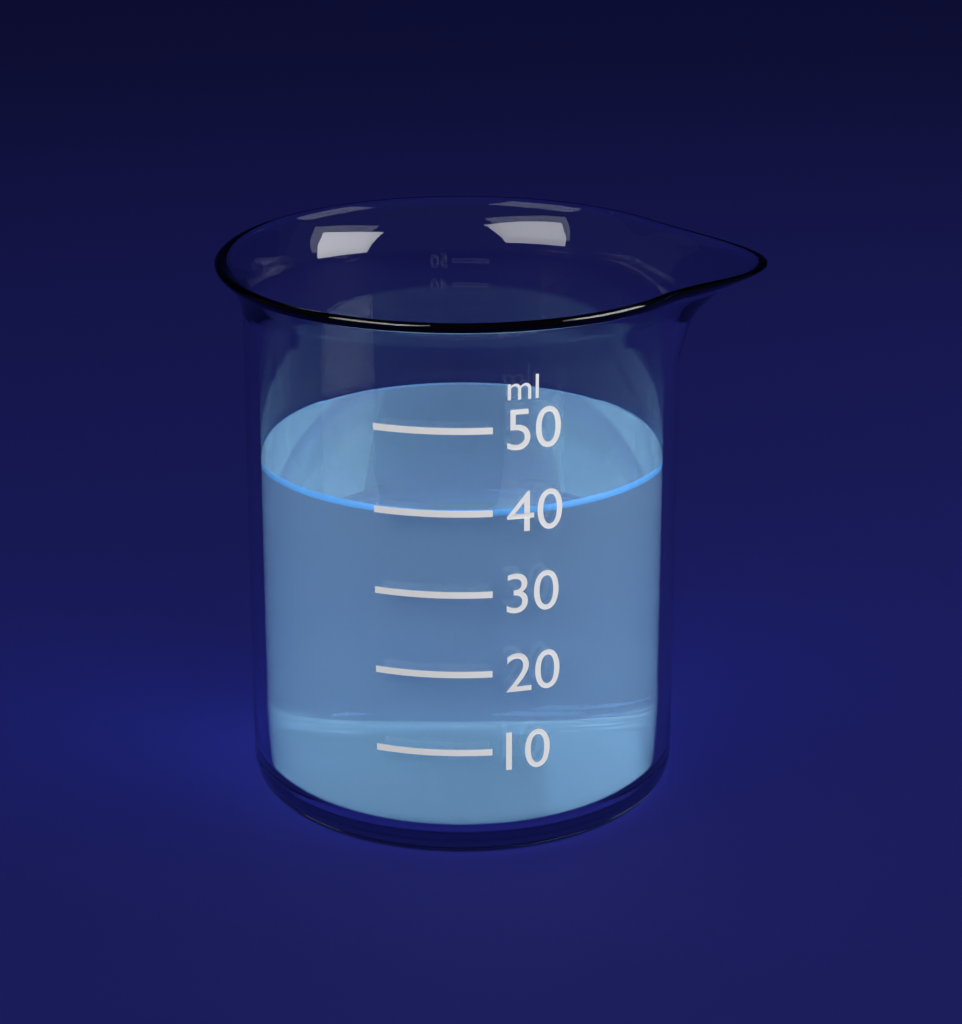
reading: 40 ml
